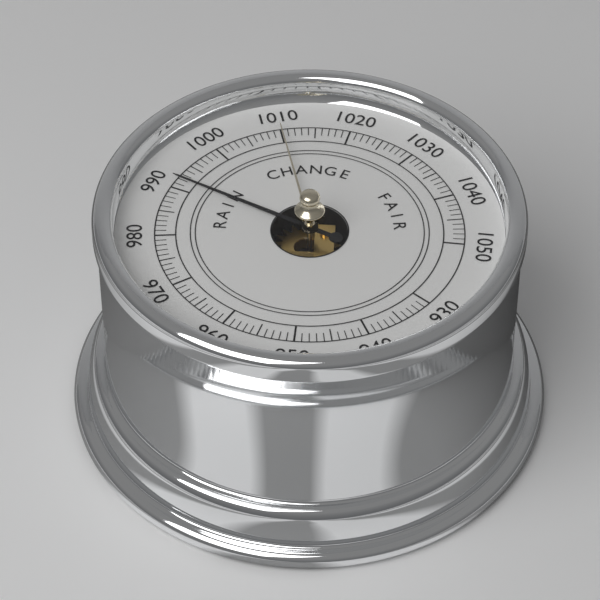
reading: 992 (no unit)
